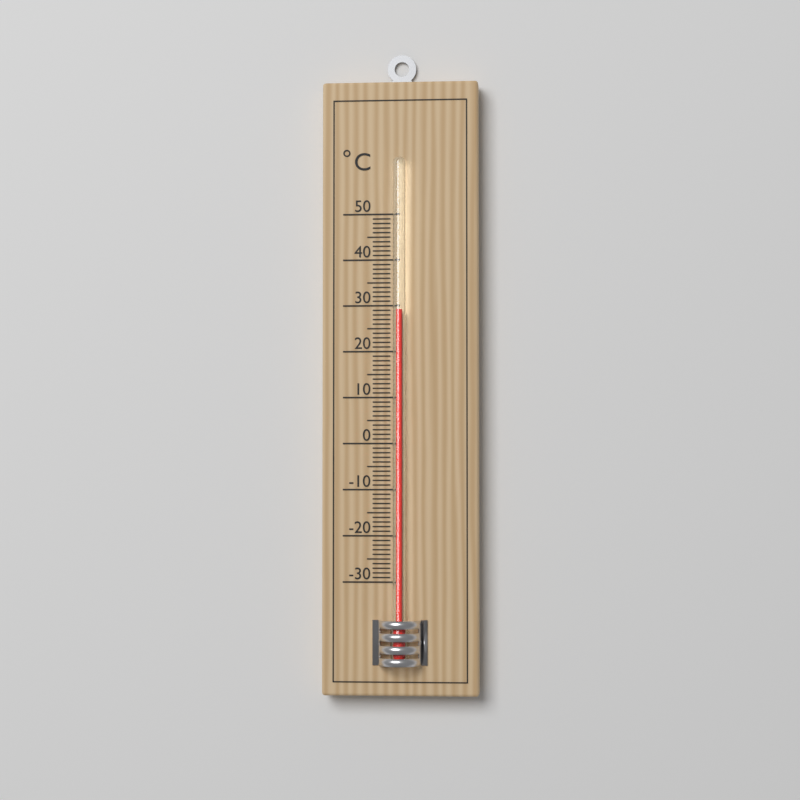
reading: 29 °C
